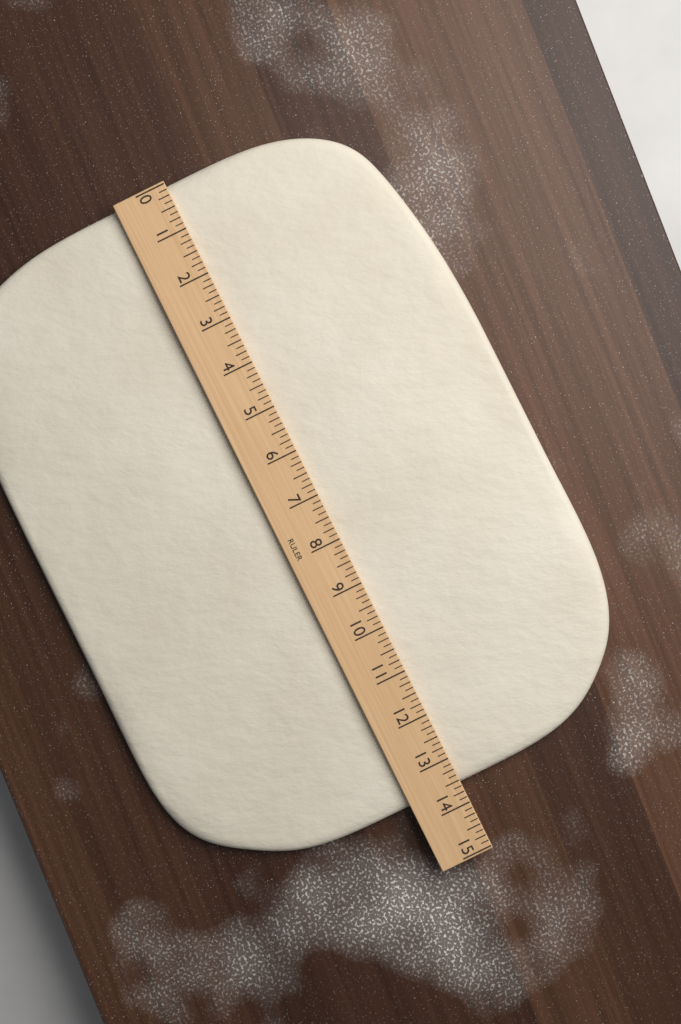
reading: 13.625 (no unit)
